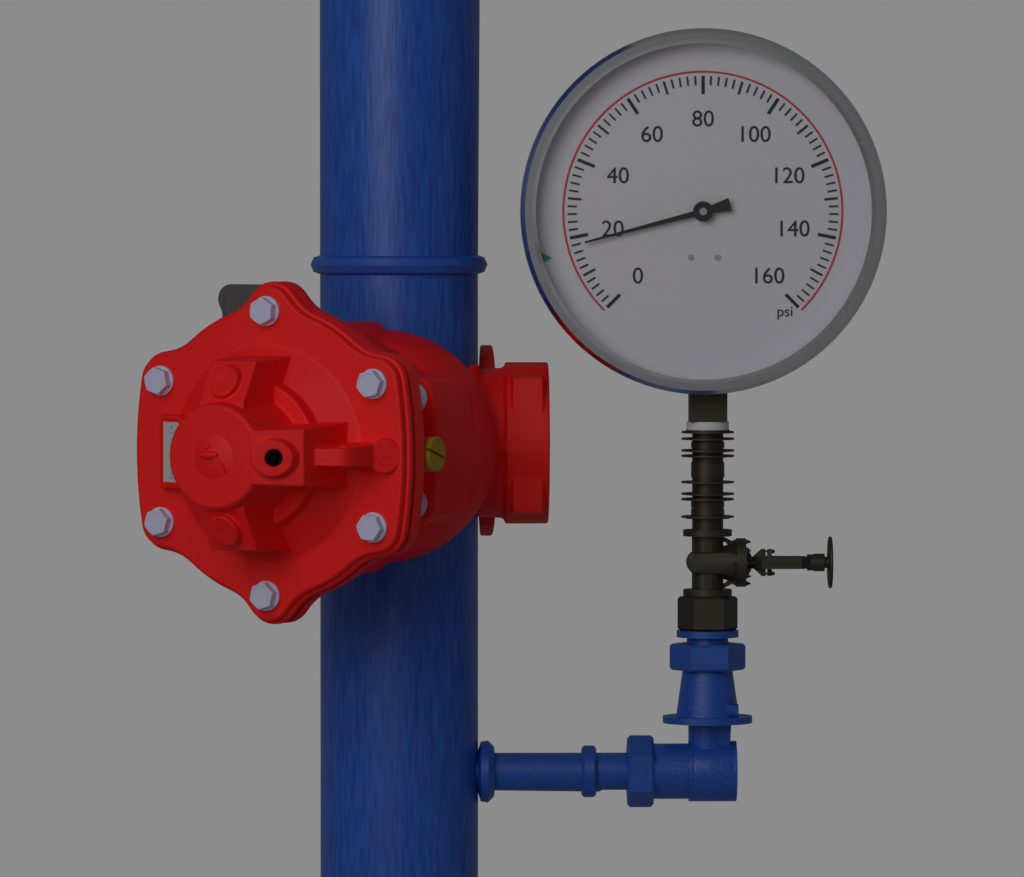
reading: 18 psi
